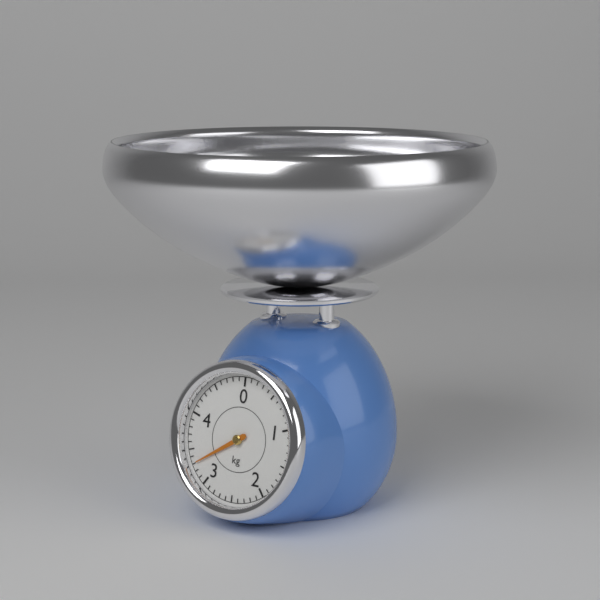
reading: 3.3 kg
